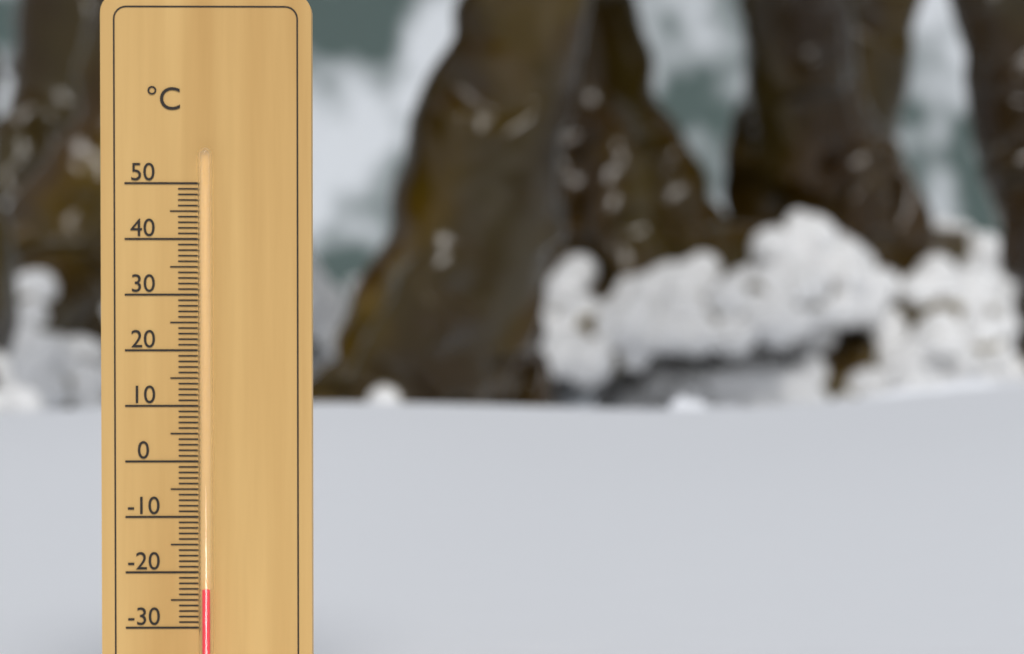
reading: -23 °C
